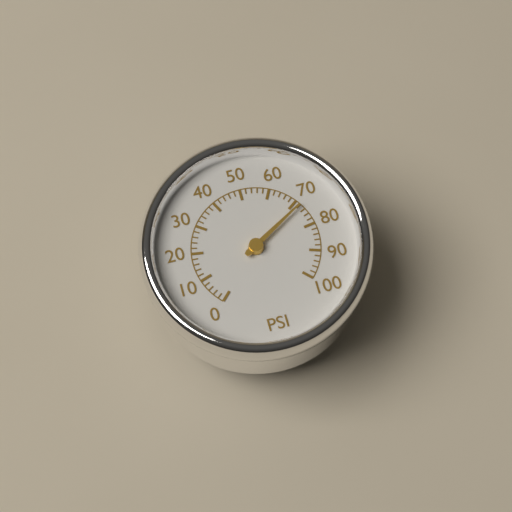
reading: 72 psi
